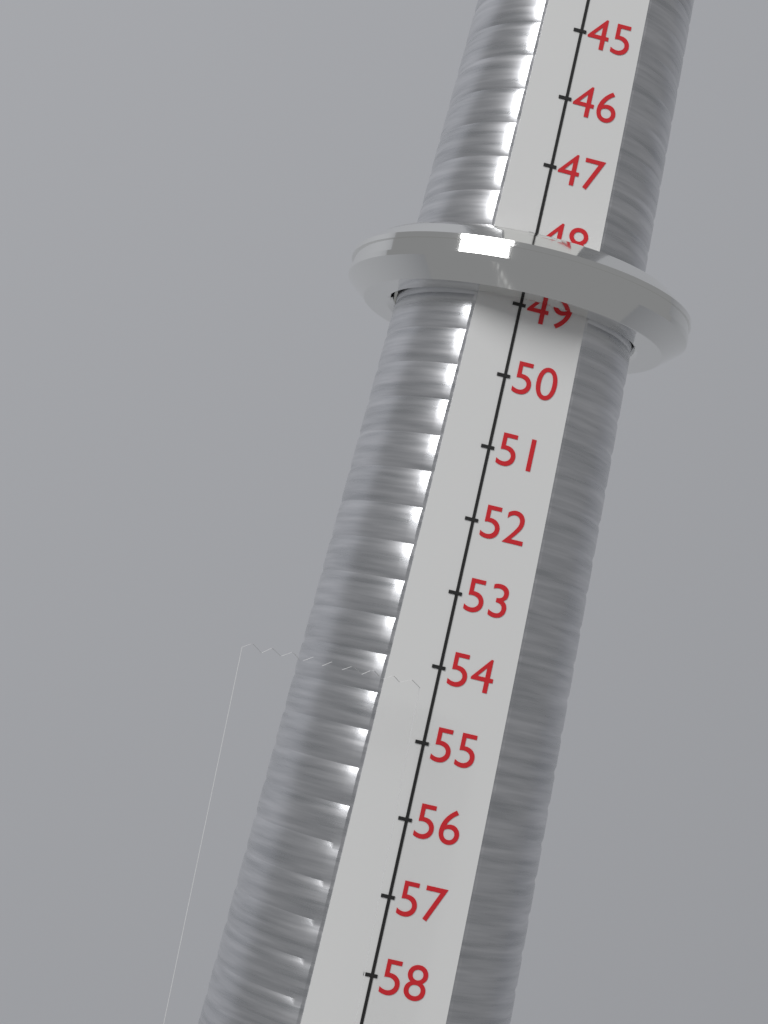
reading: 49 (no unit)
